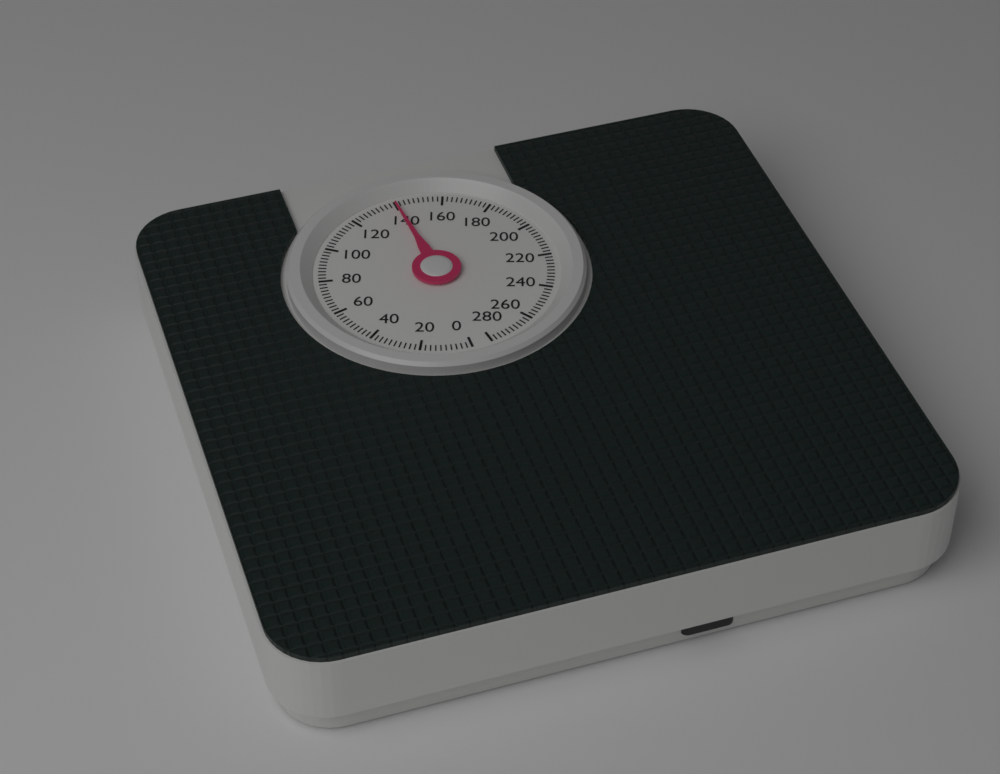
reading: 140 (no unit)
